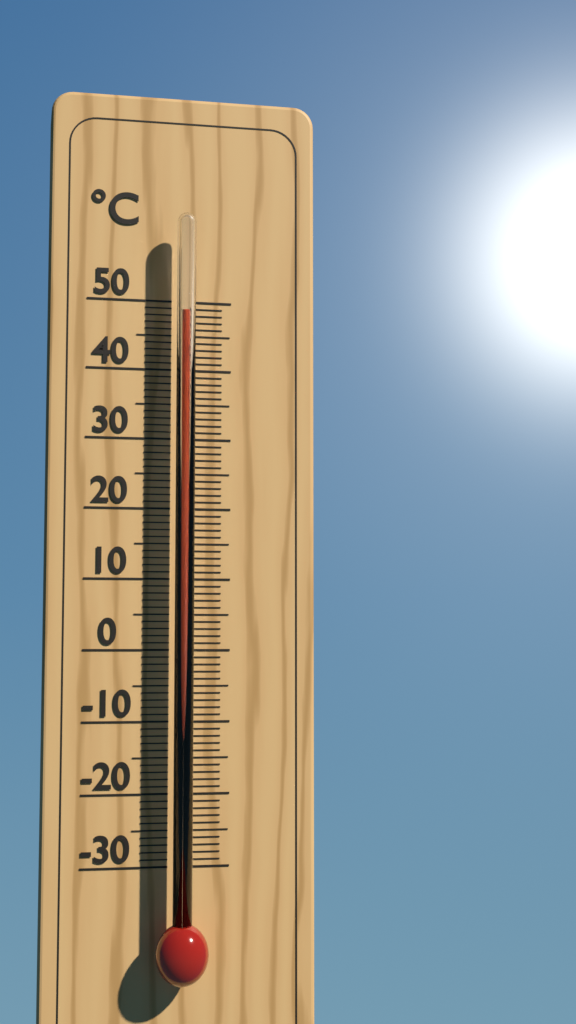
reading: 48 °C
